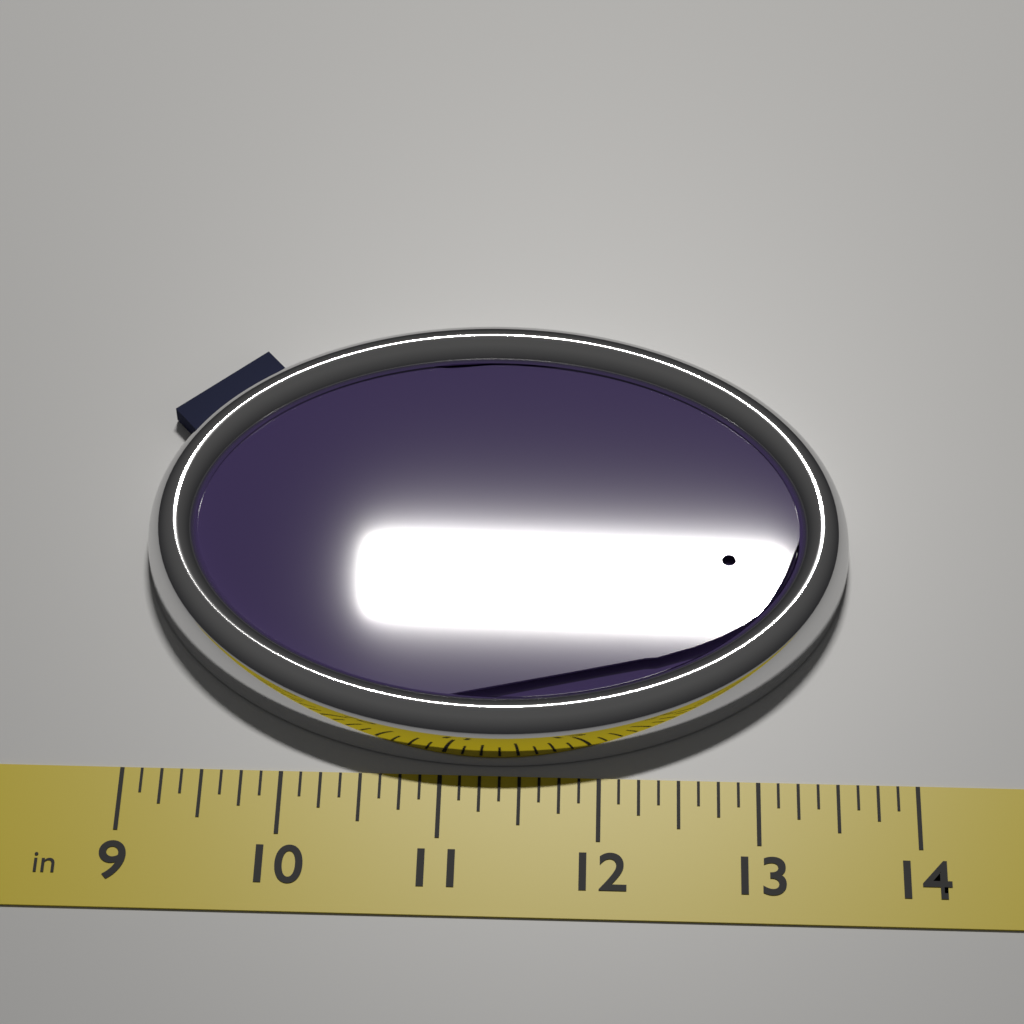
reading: 13.625 in
